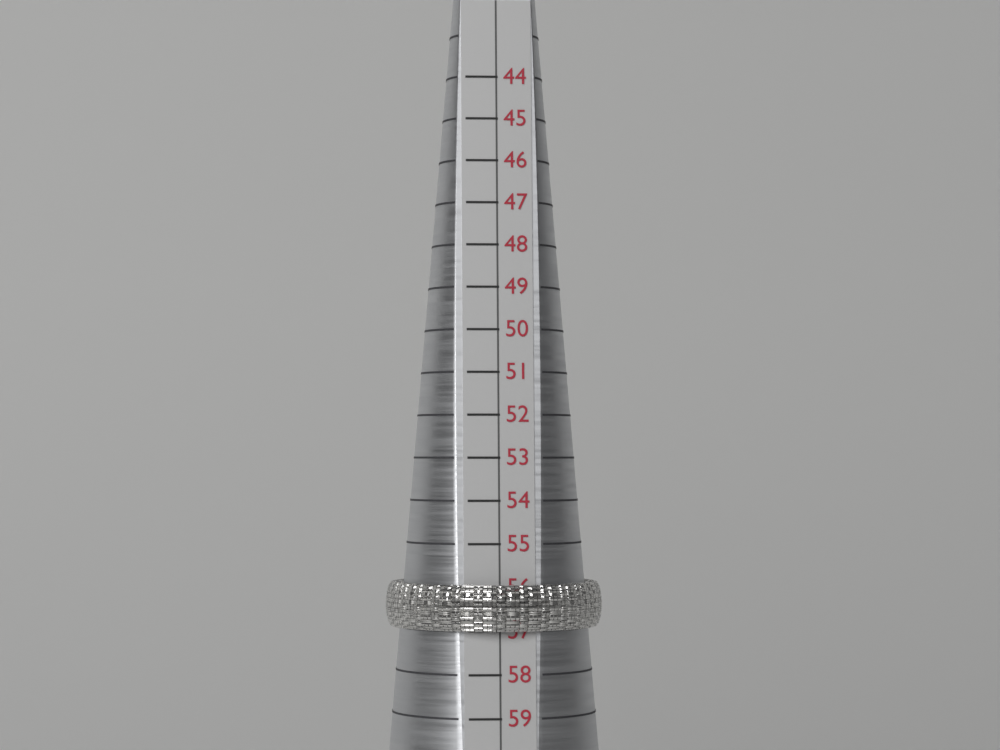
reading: 57 (no unit)
